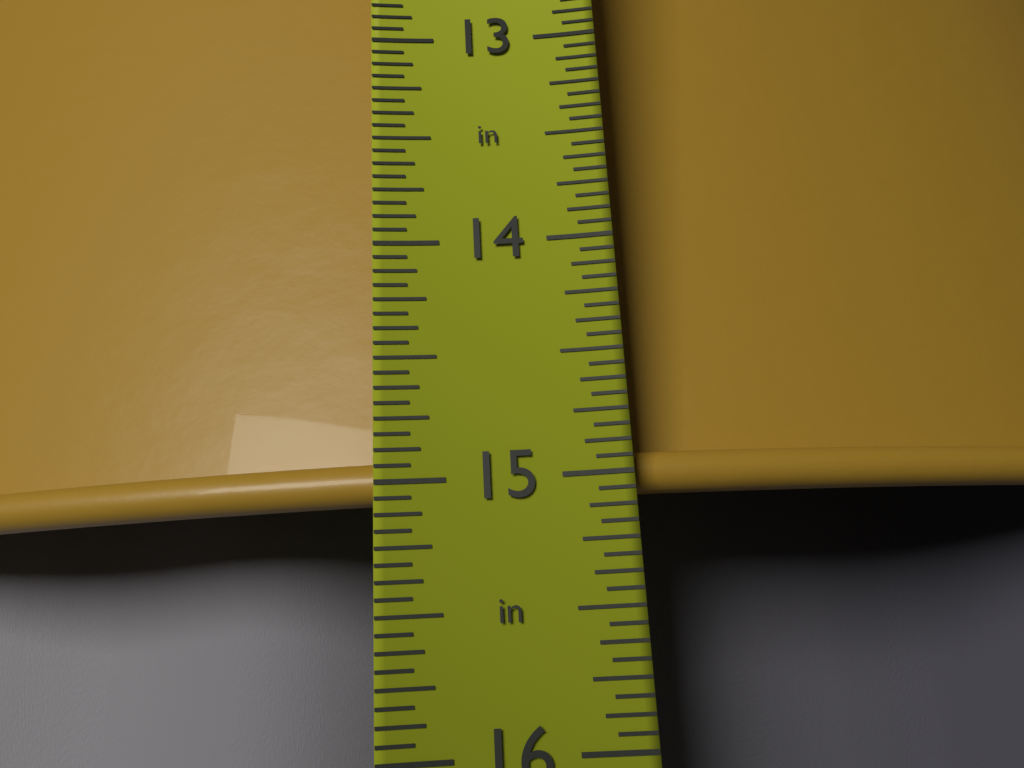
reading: 15.0625 in
